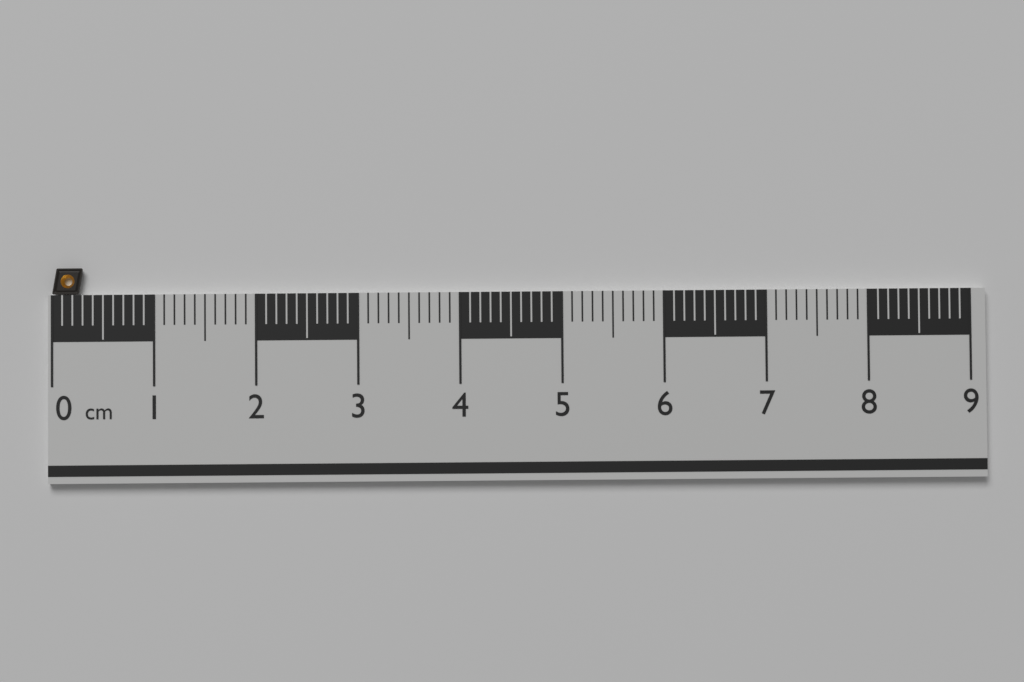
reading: 0.3 cm
